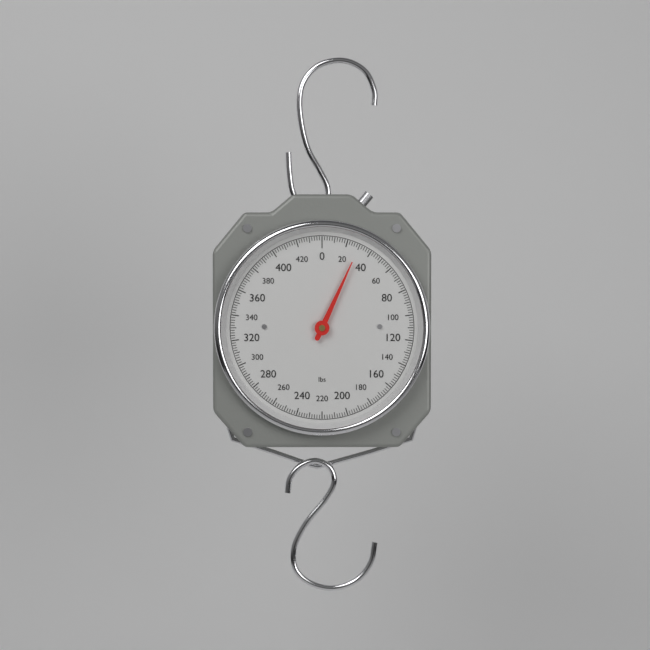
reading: 30 lbs
